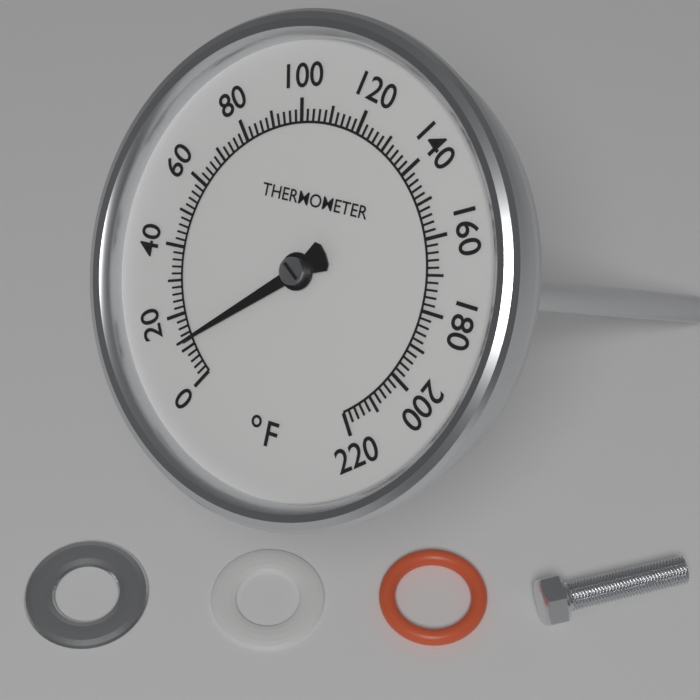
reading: 12 °F
